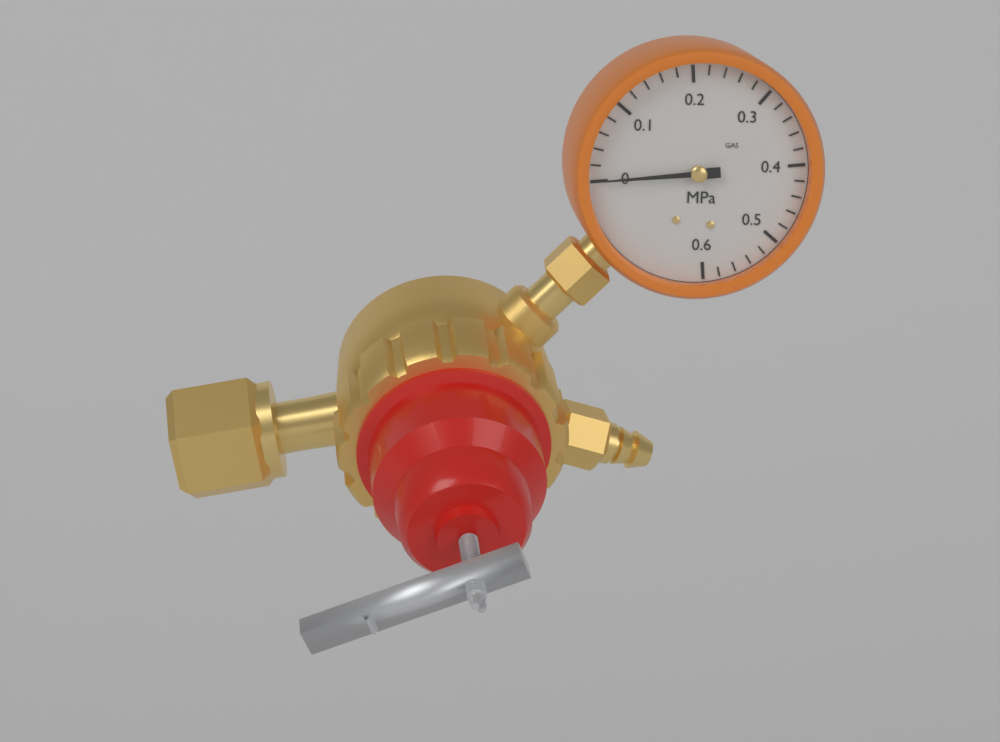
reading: 0.00 MPa
